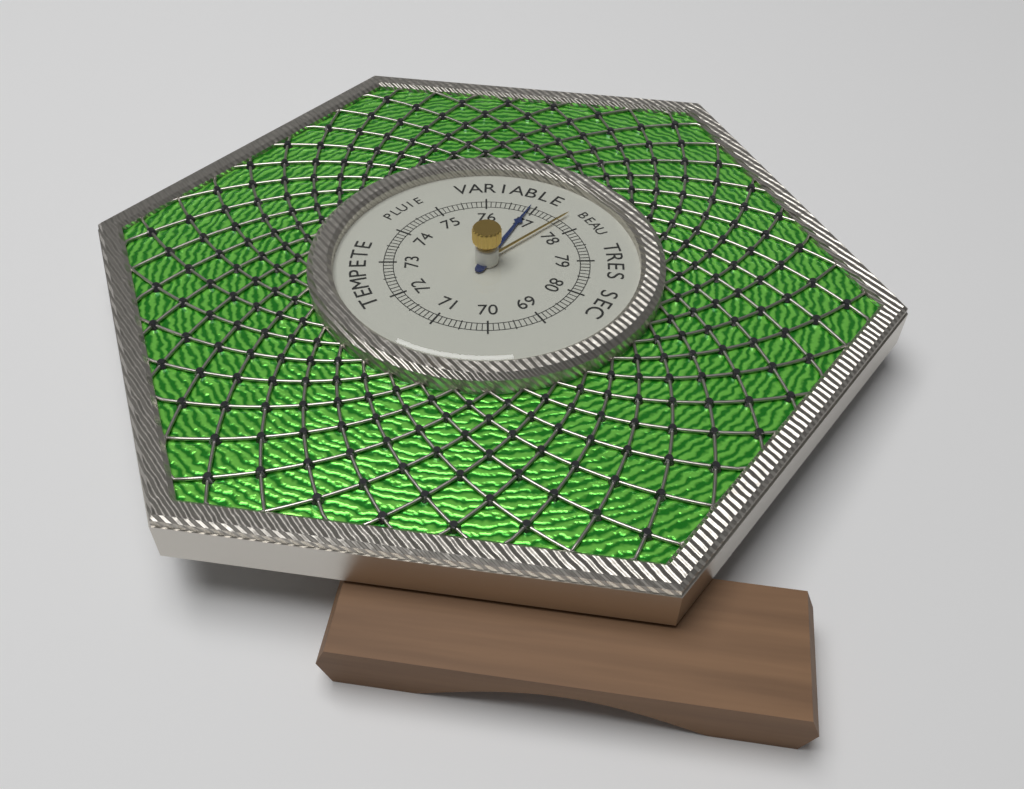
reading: 76.9 (no unit)
